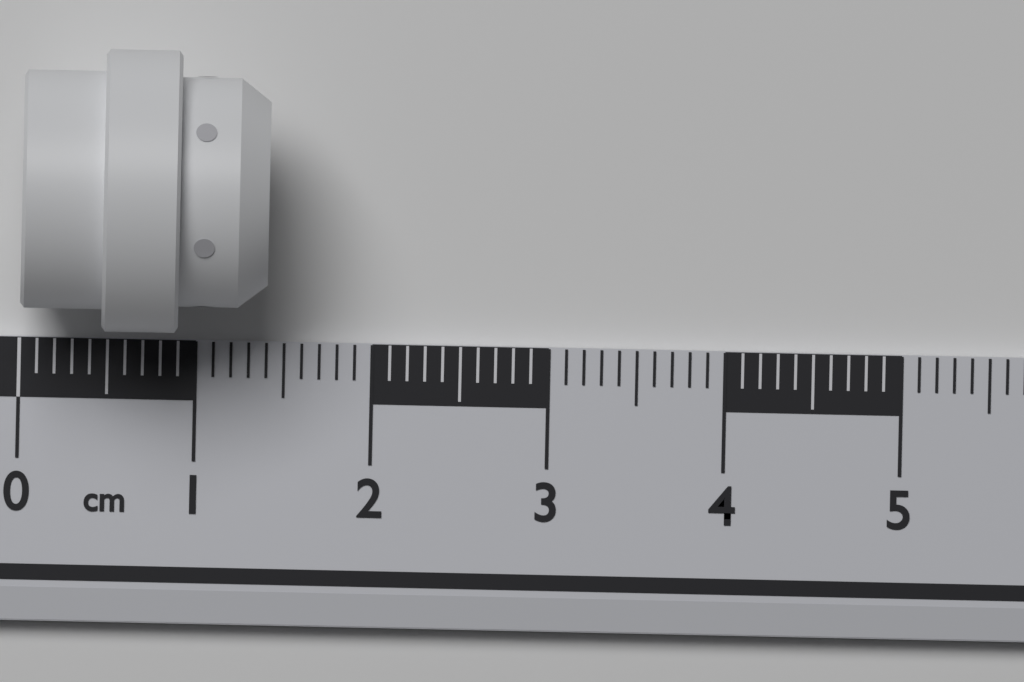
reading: 1.4 cm
